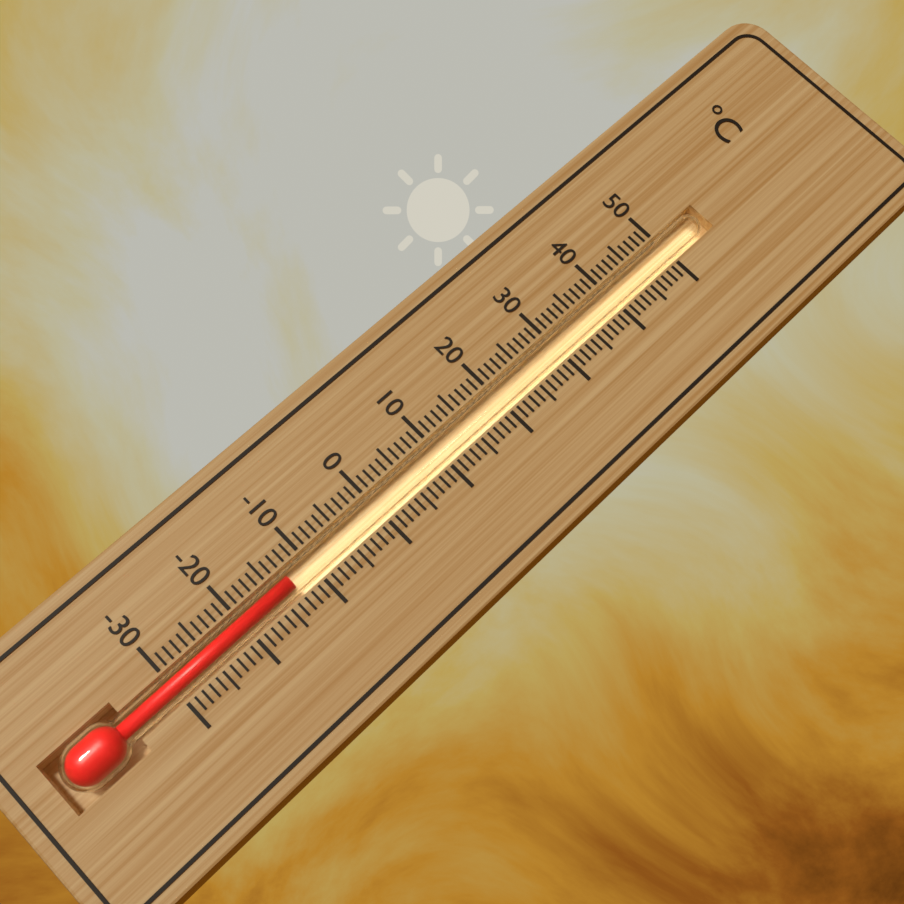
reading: -13 °C
